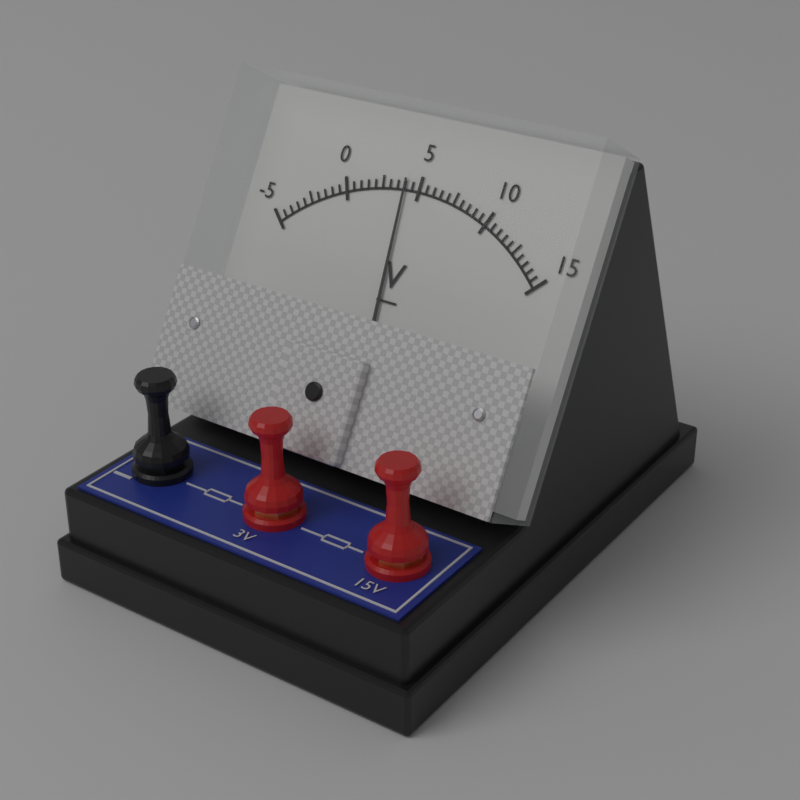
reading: 4.0 V
